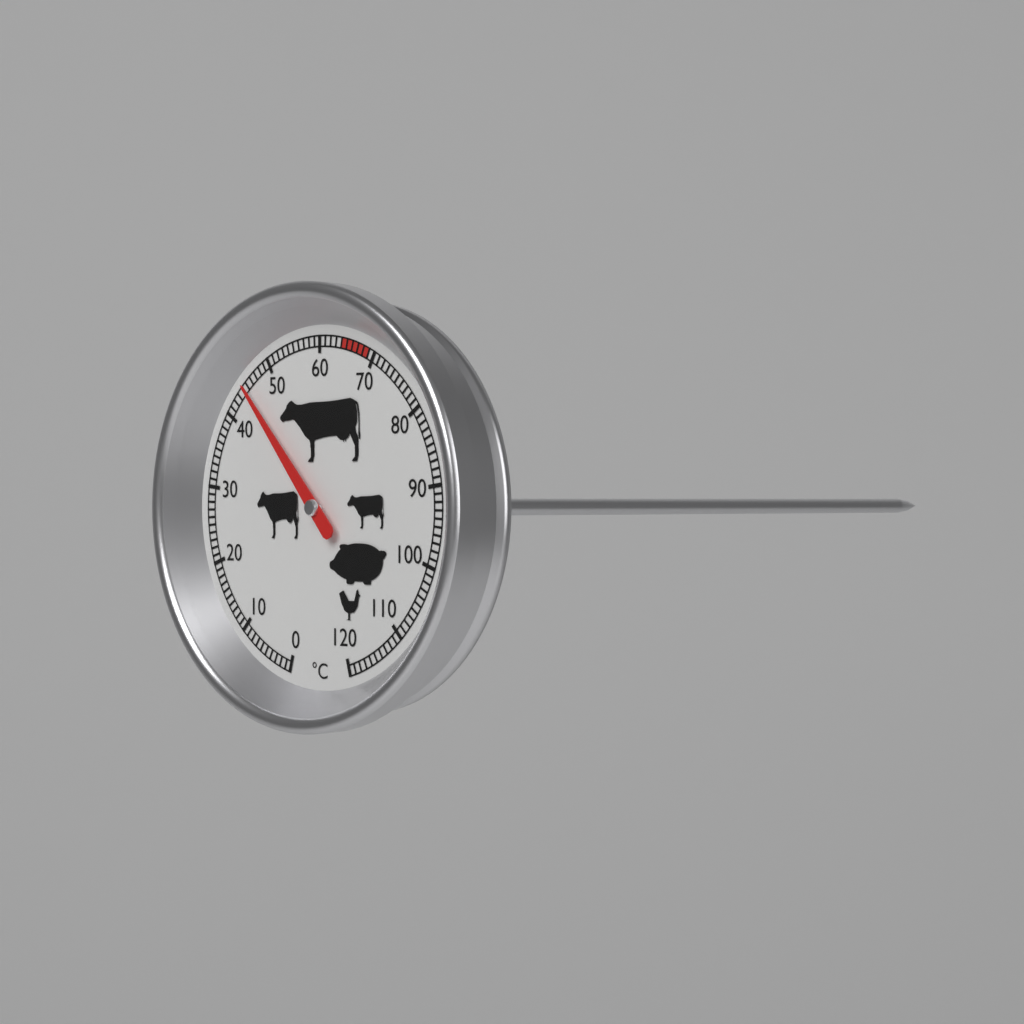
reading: 45 °C
